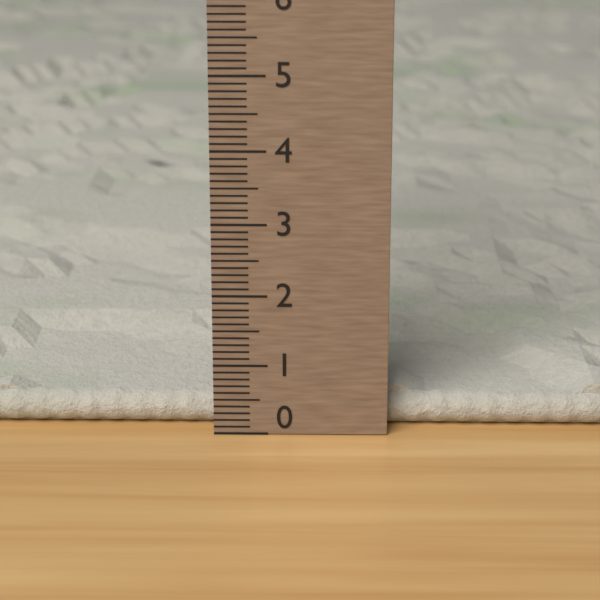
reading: 0.6 (no unit)
